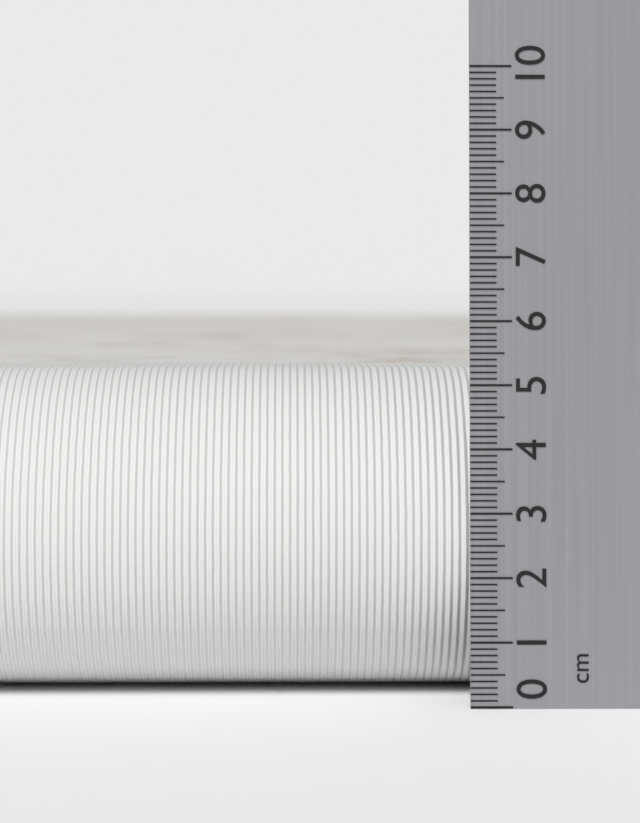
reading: 5.2 cm
